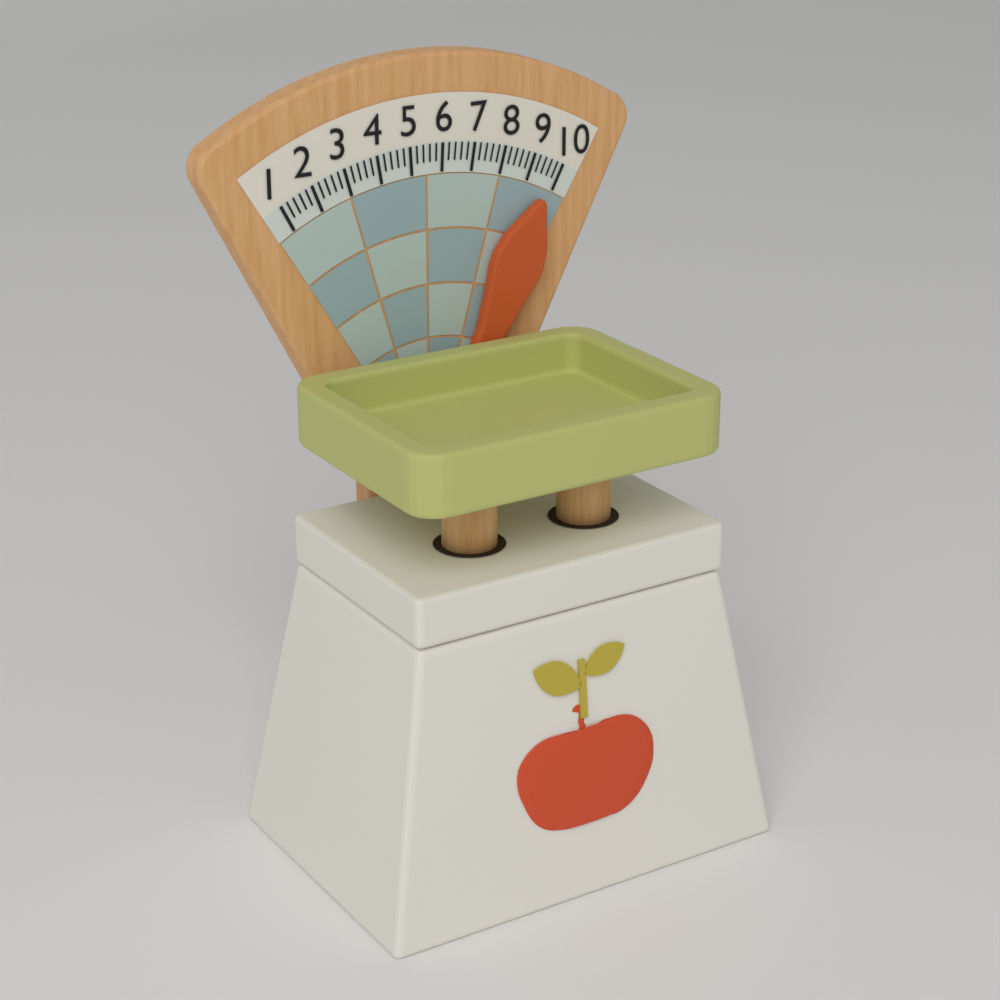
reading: 9.6 (no unit)
